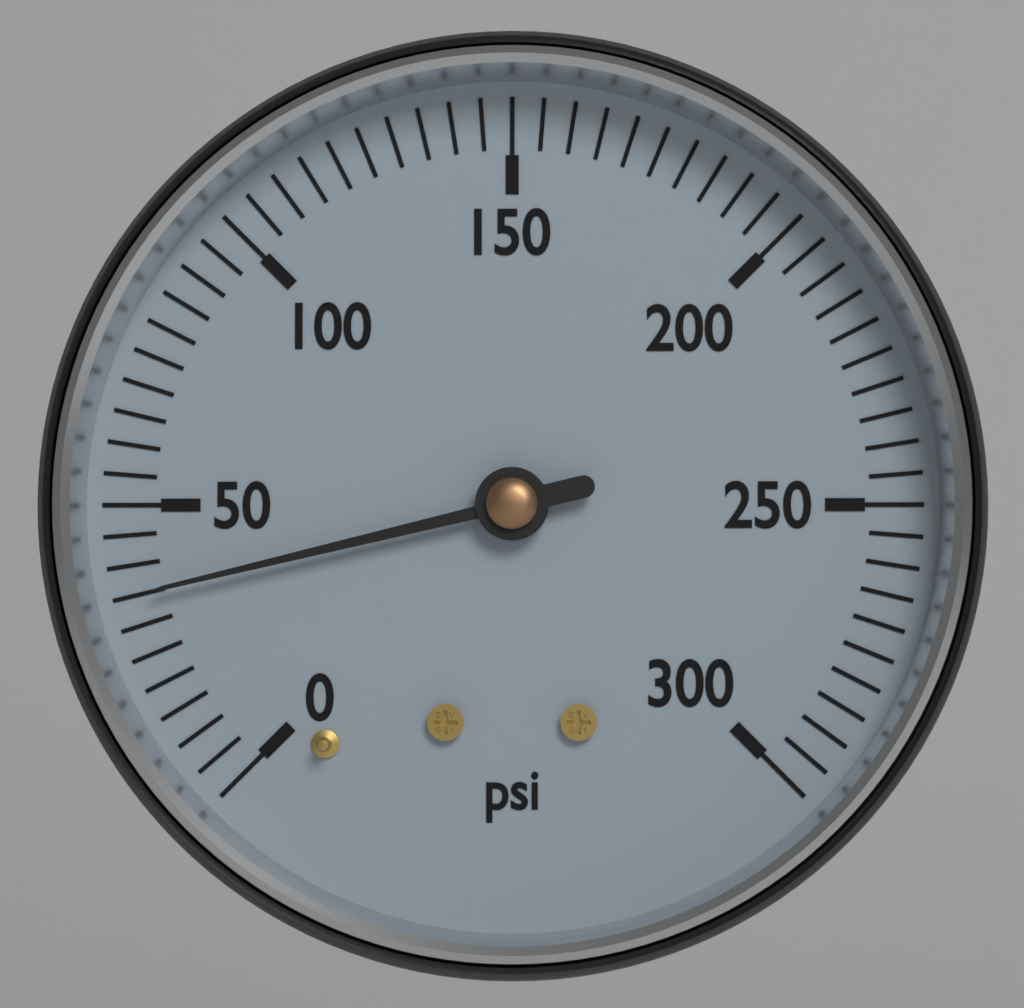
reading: 35 psi
